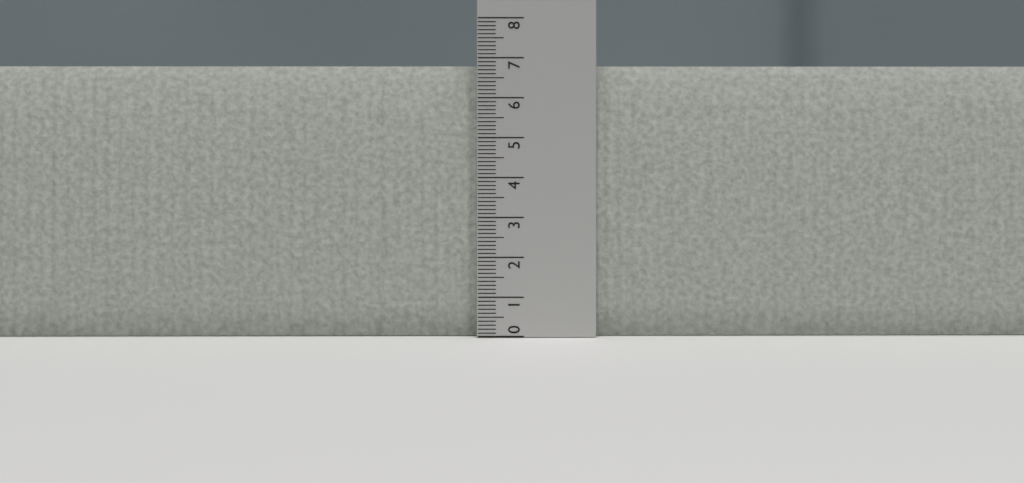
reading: 6.8 (no unit)
